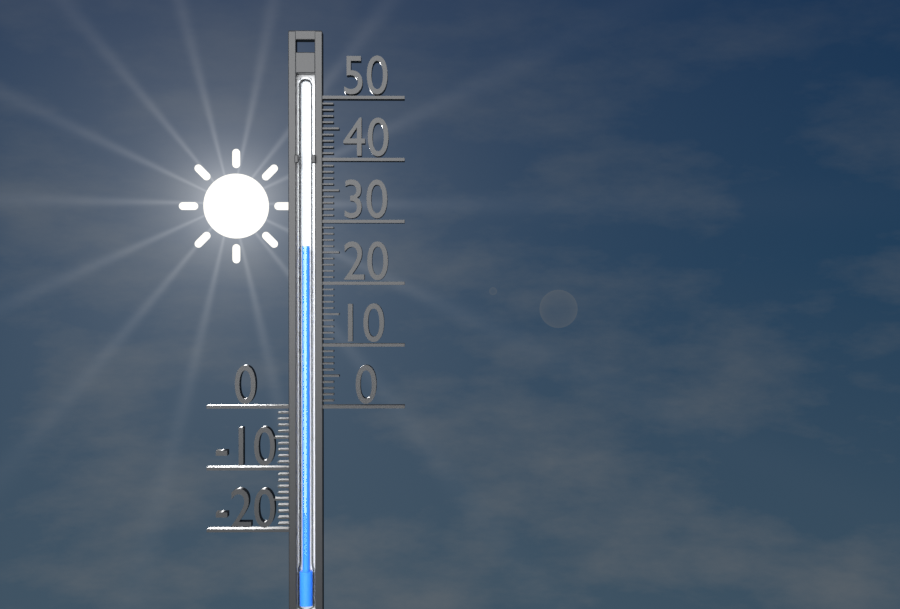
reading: 26 (no unit)
